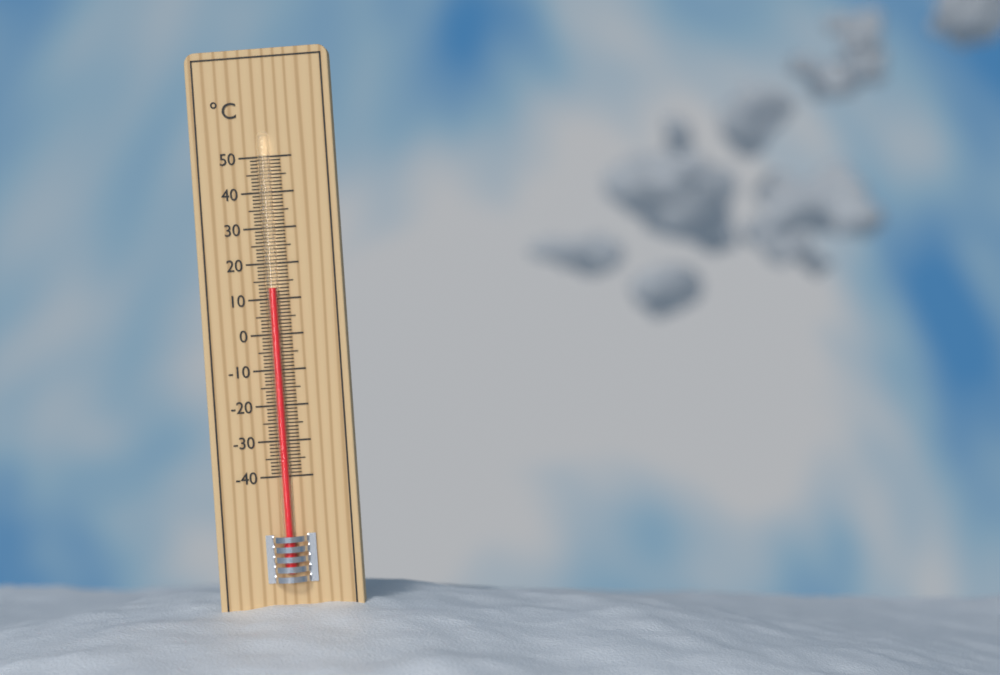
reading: 13 °C
